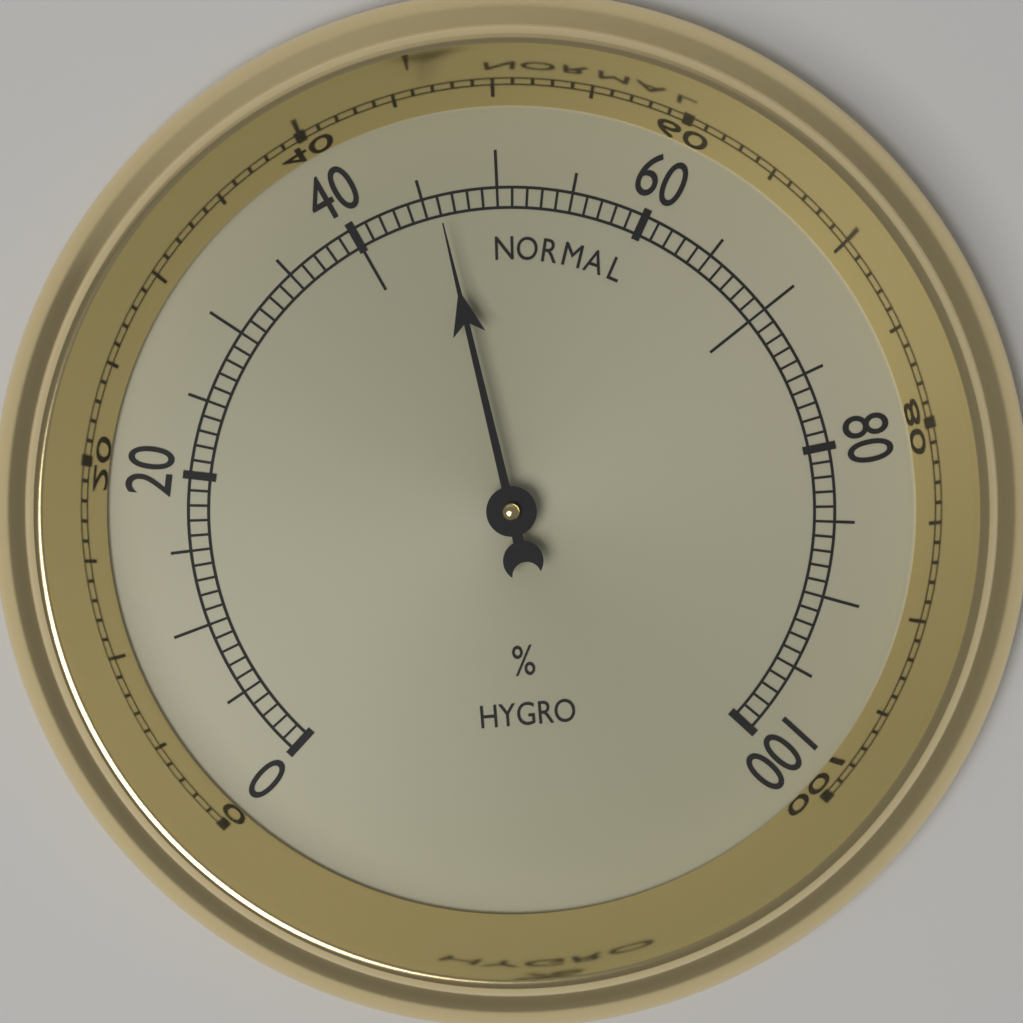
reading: 46 %
